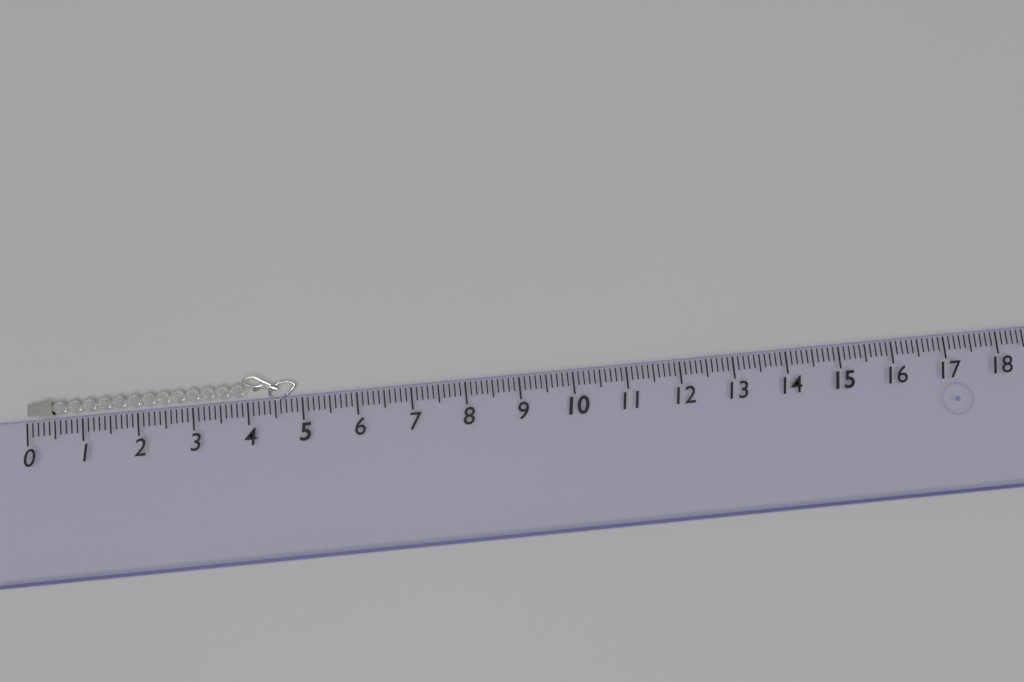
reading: 4.9 (no unit)
